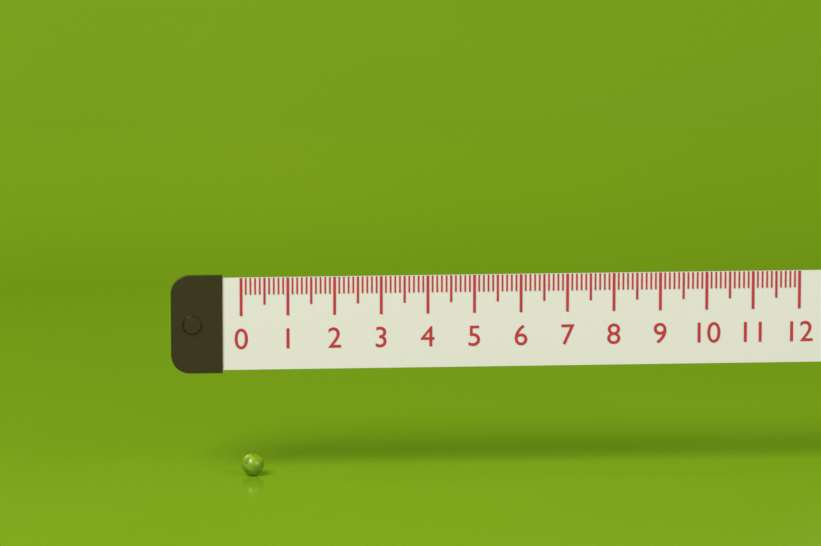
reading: 0.5 (no unit)
